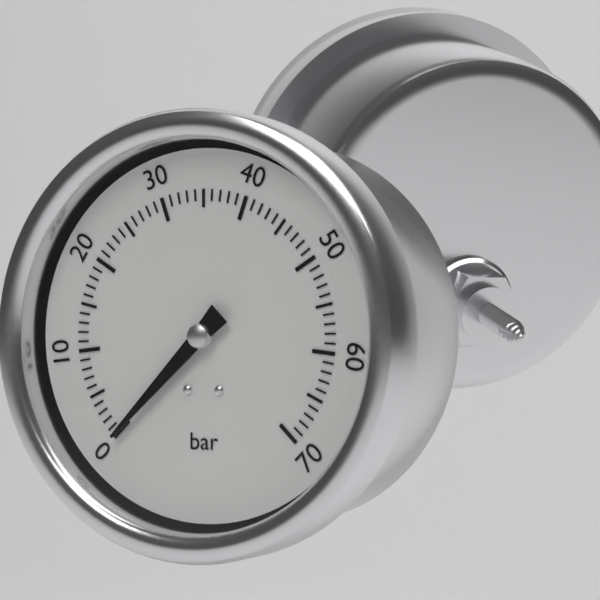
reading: 0 bar
